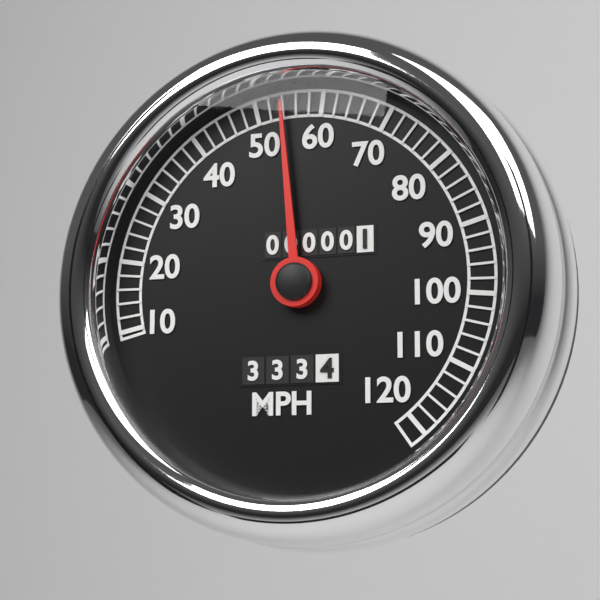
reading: 54 MPH
